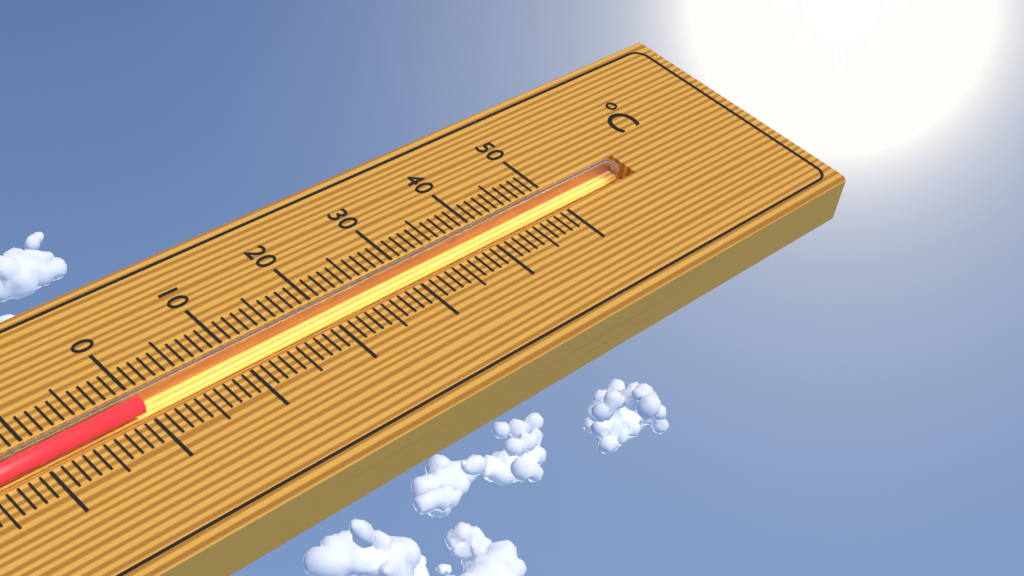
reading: 0 °C
